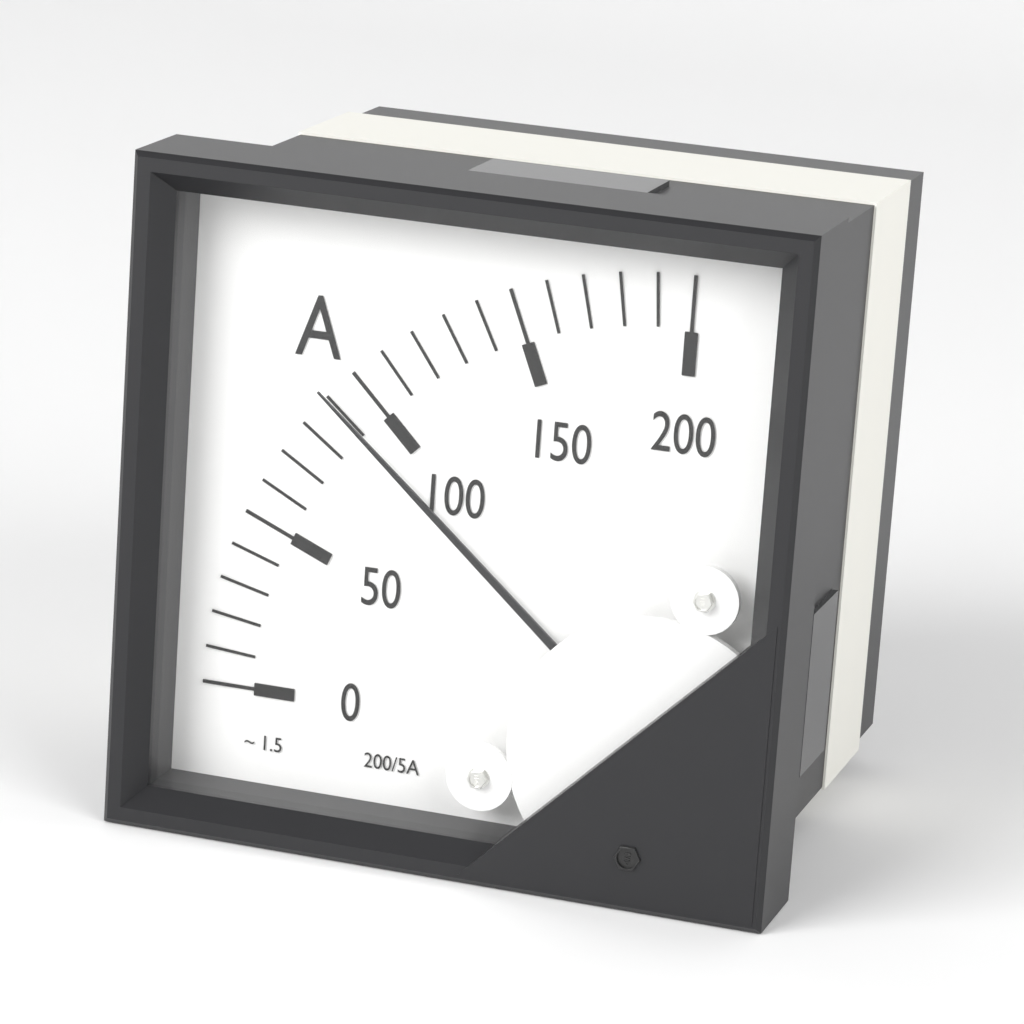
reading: 90 A
